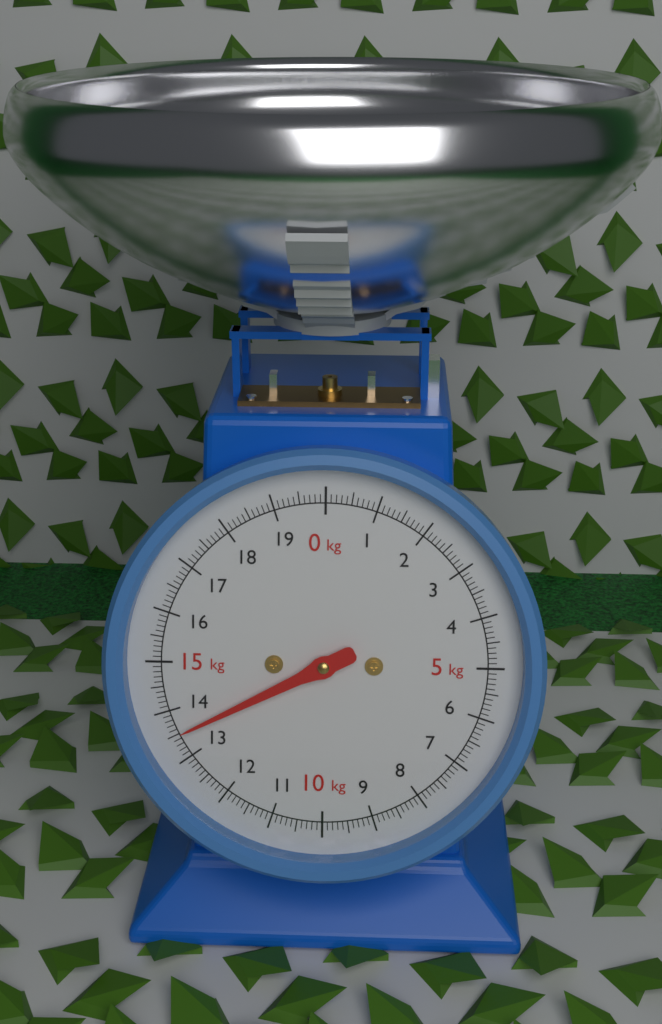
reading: 13.5 kg
